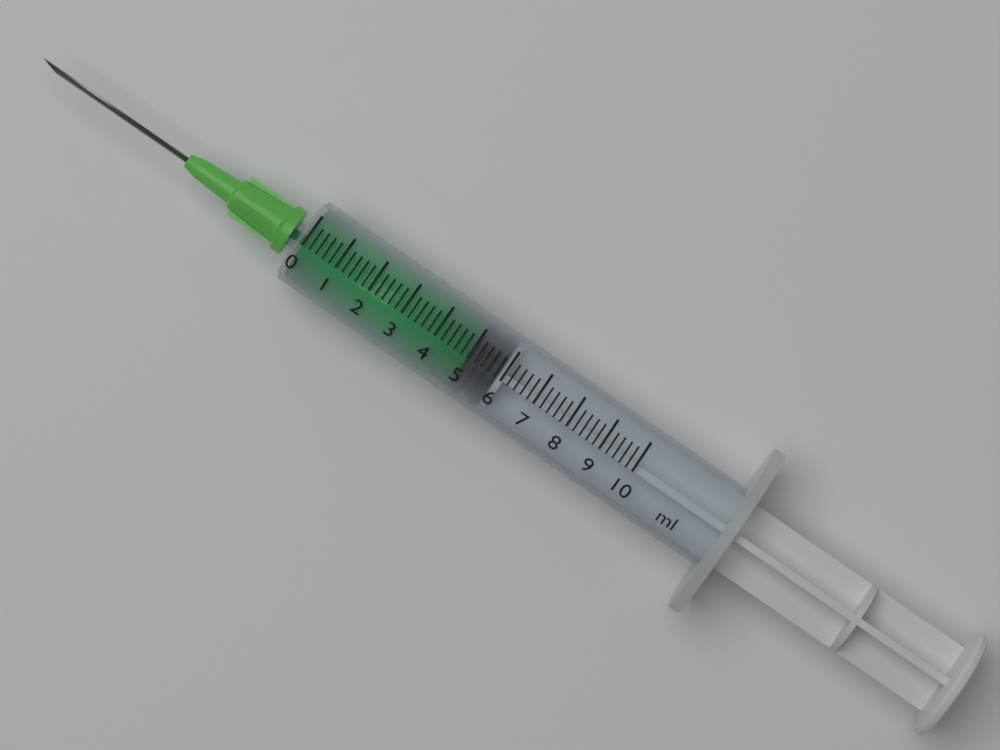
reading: 5.0 ml
